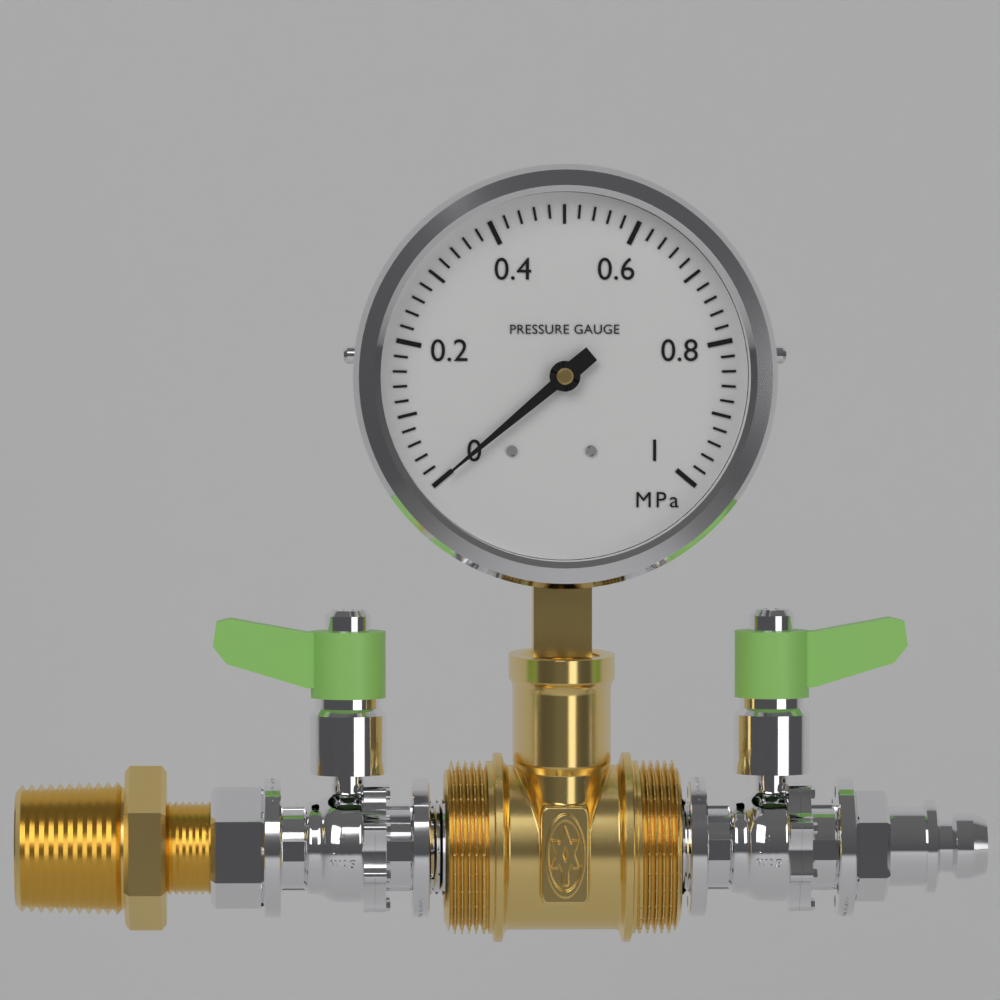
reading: 0.00 MPa
